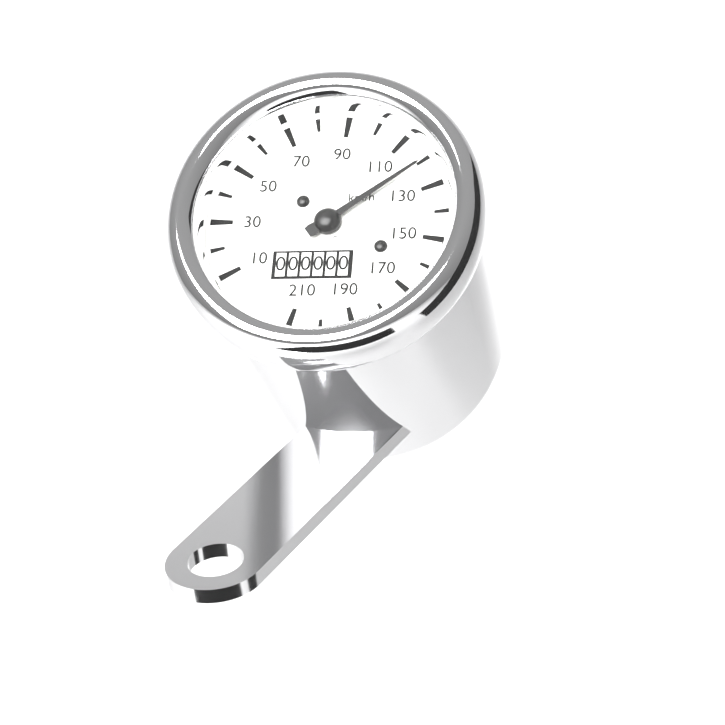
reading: 120 km/h
